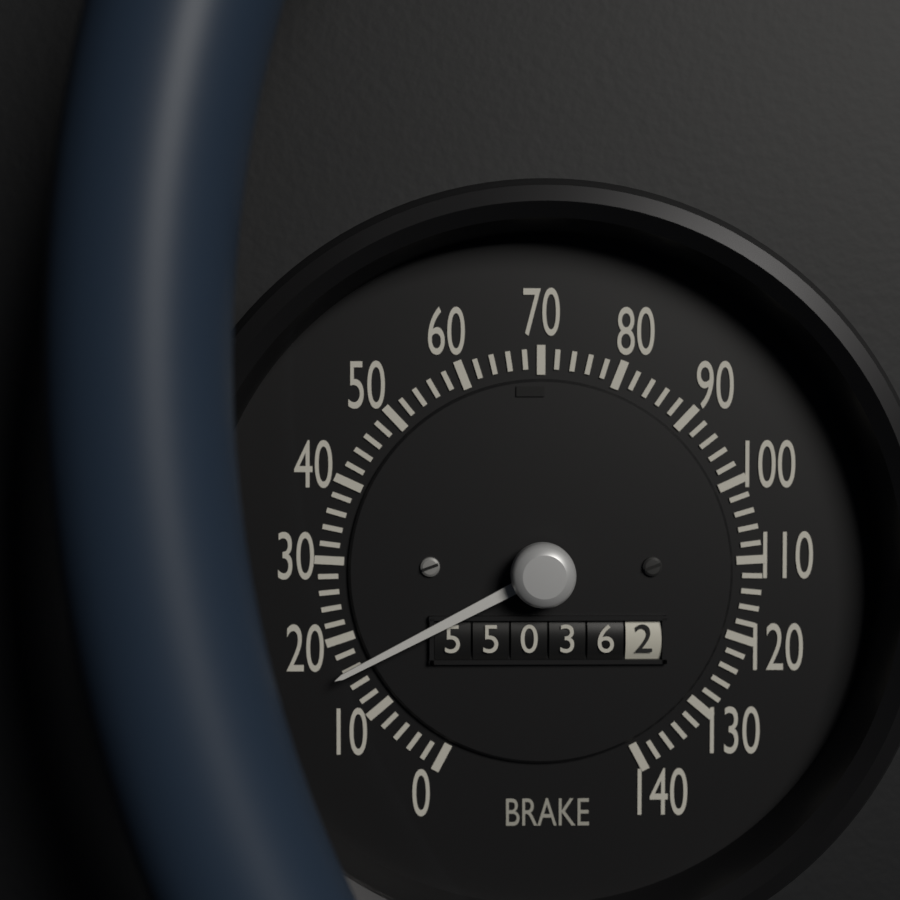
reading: 16 (no unit)
